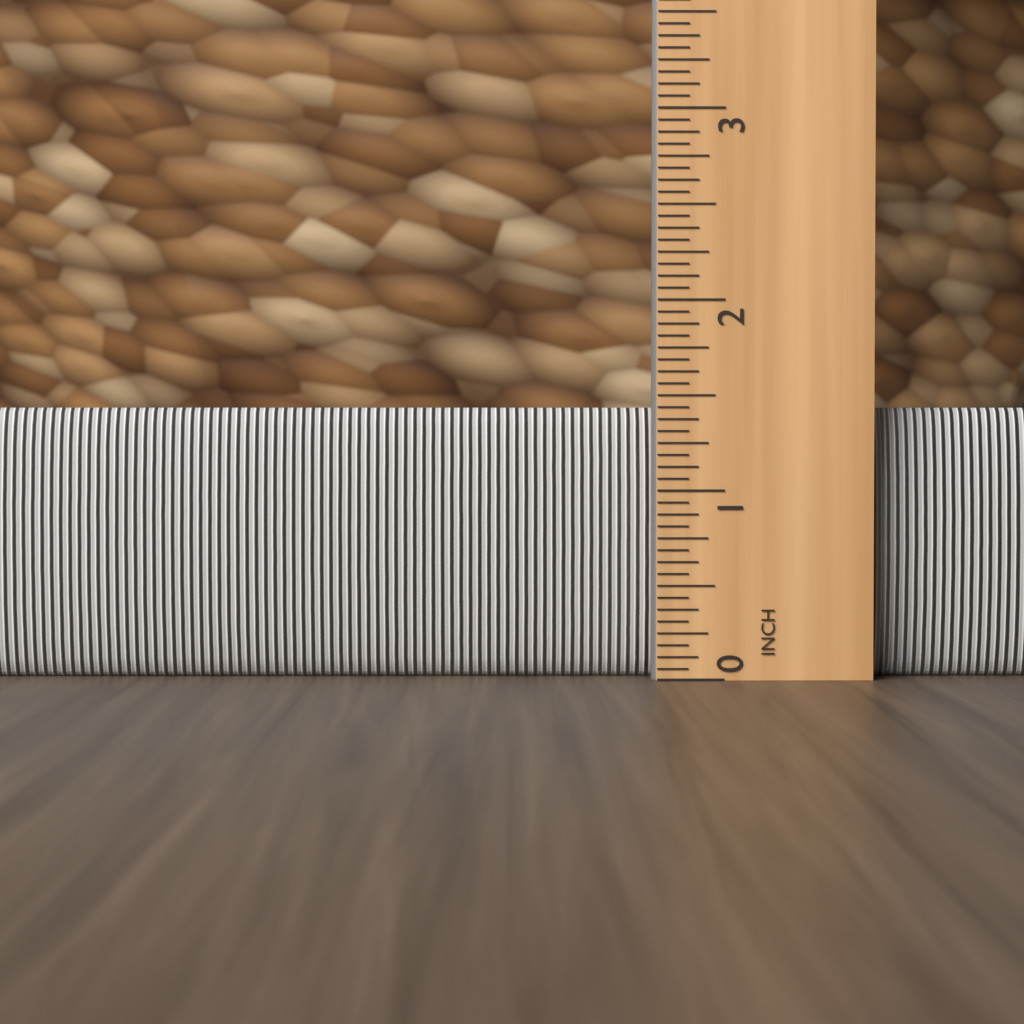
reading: 1.4375 in
